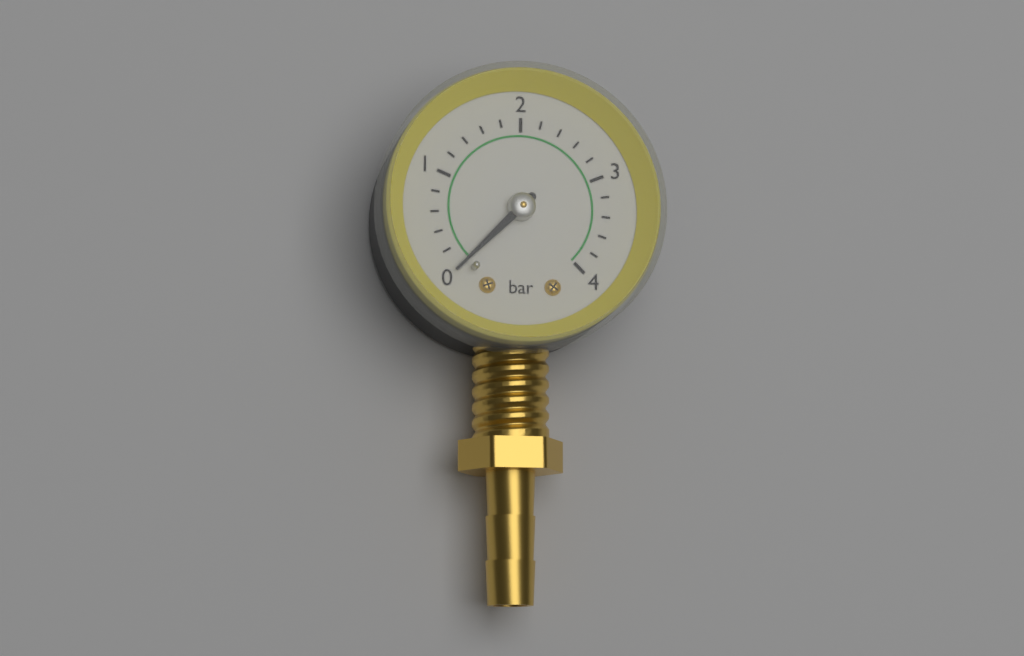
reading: 0.0 bar
